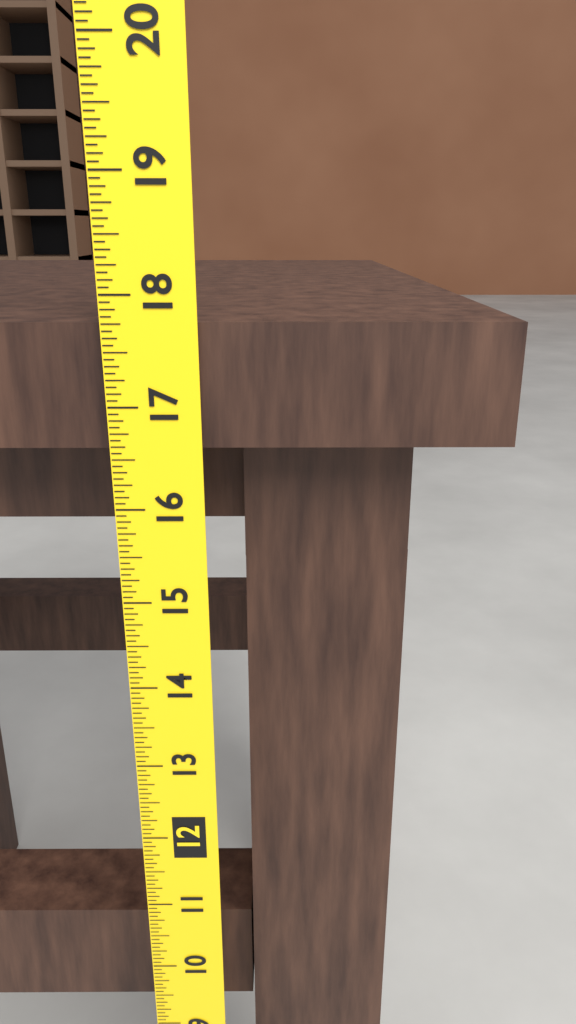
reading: 17.7500 (no unit)
